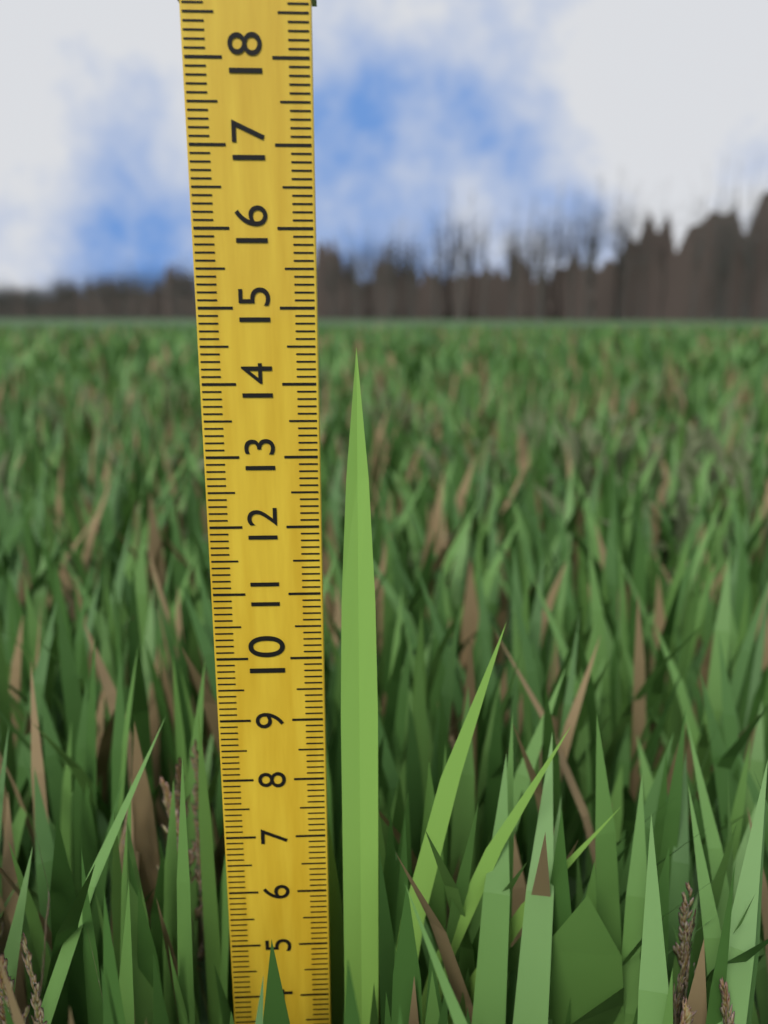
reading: 14.5 (no unit)
